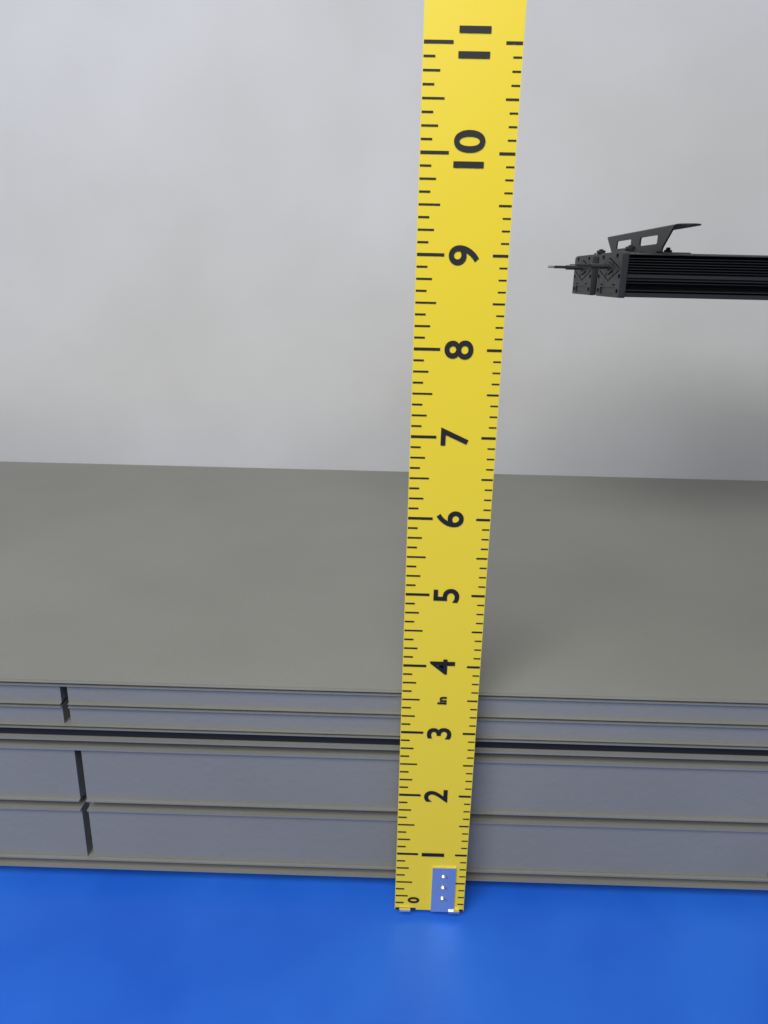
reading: 3.375 in
